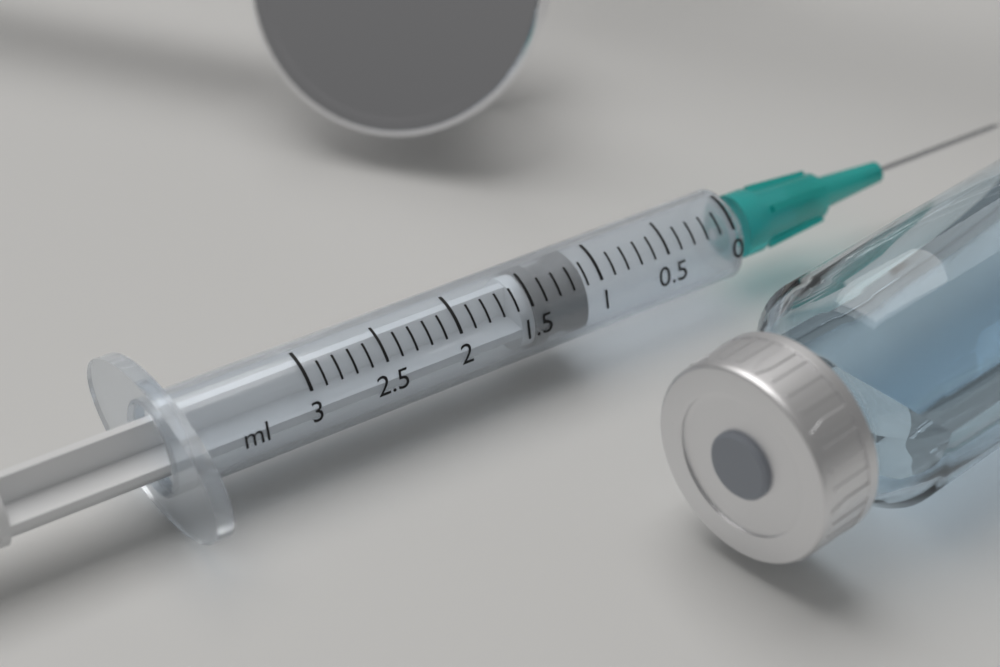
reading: 1.1 ml
